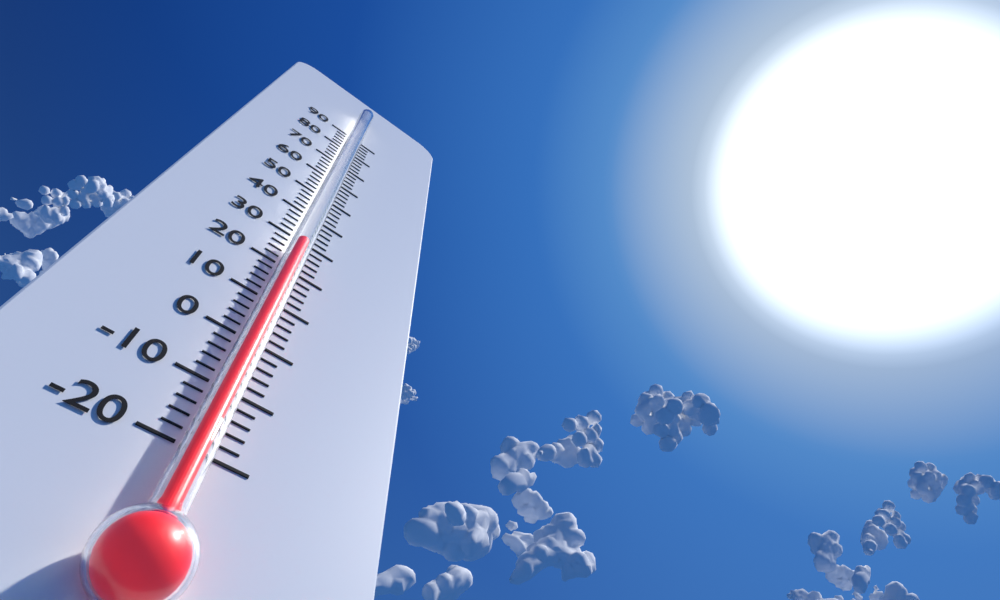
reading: 26 (no unit)
